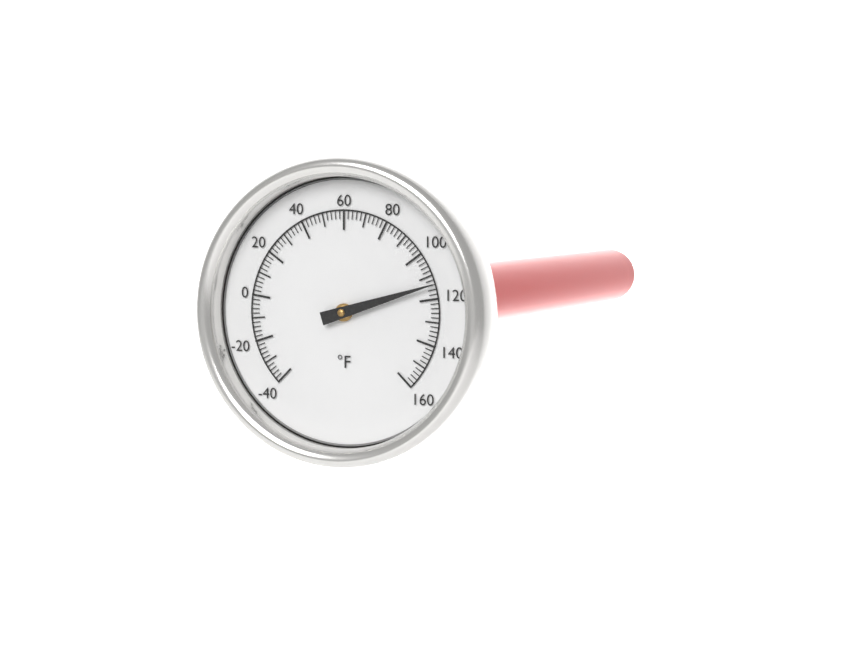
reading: 114 °F
